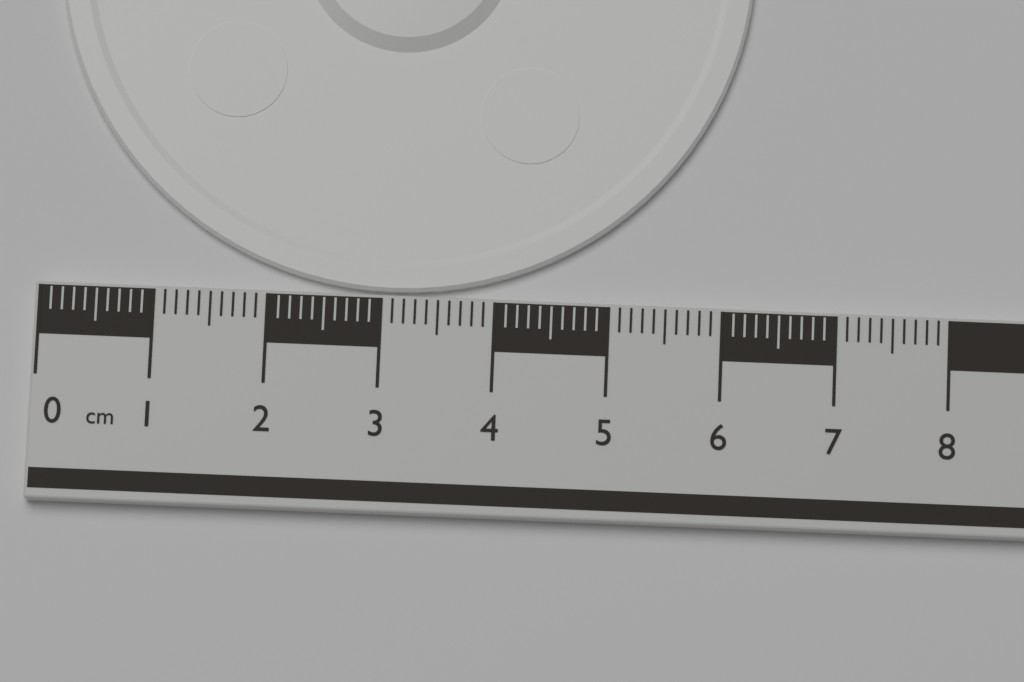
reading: 6.2 cm
